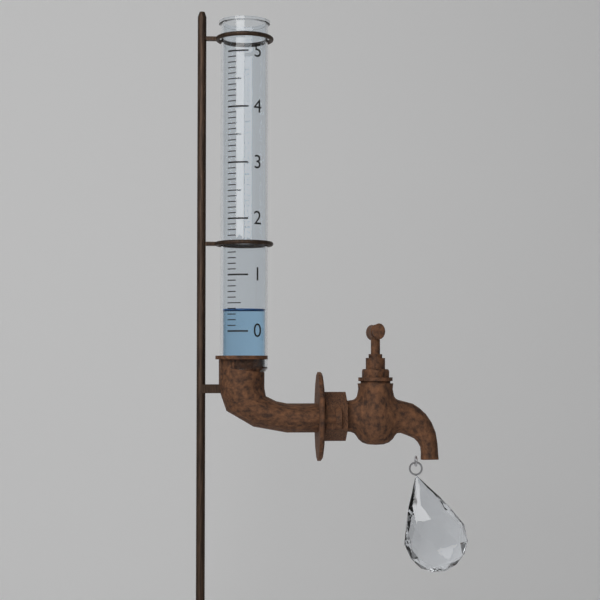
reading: 0.4 (no unit)
